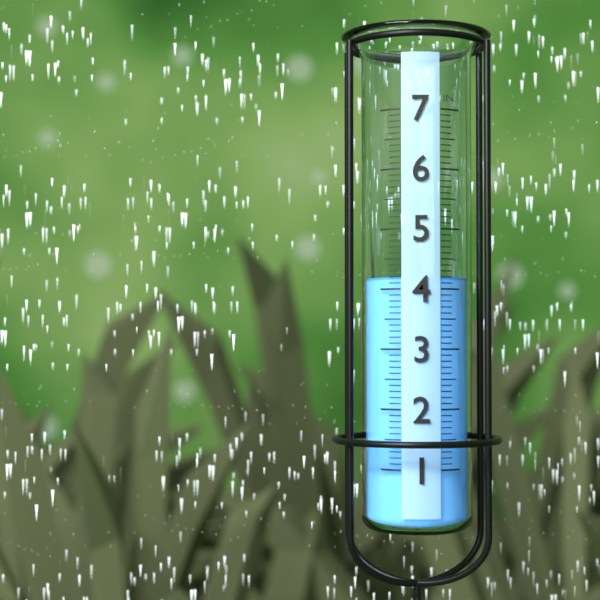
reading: 4.2 in
